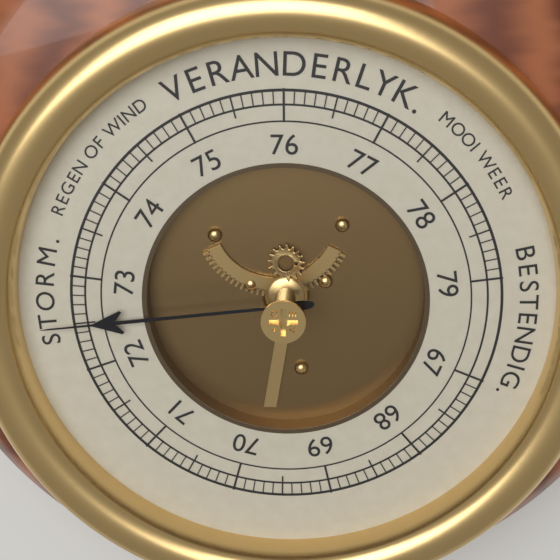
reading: 72.5 (no unit)
